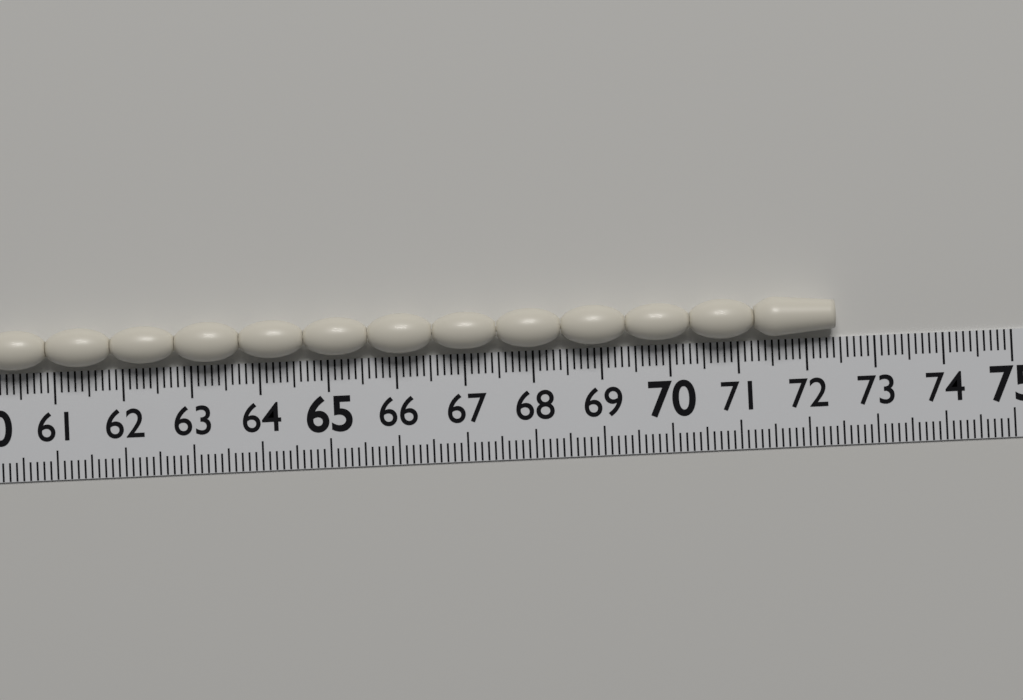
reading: 72.4 (no unit)
